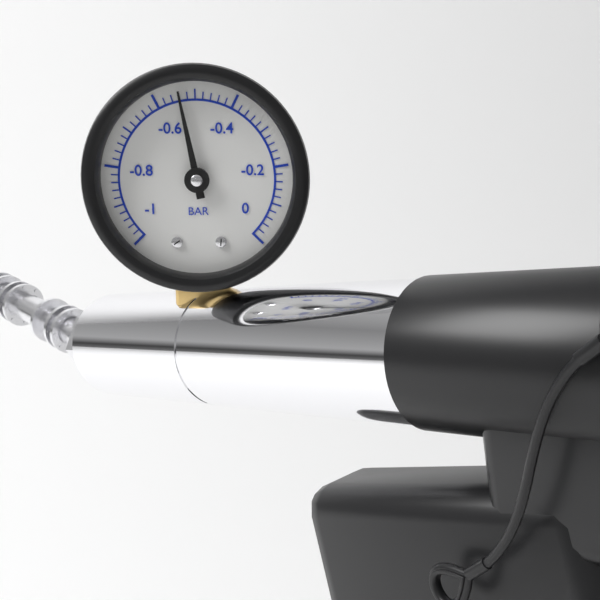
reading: -0.54 bar
